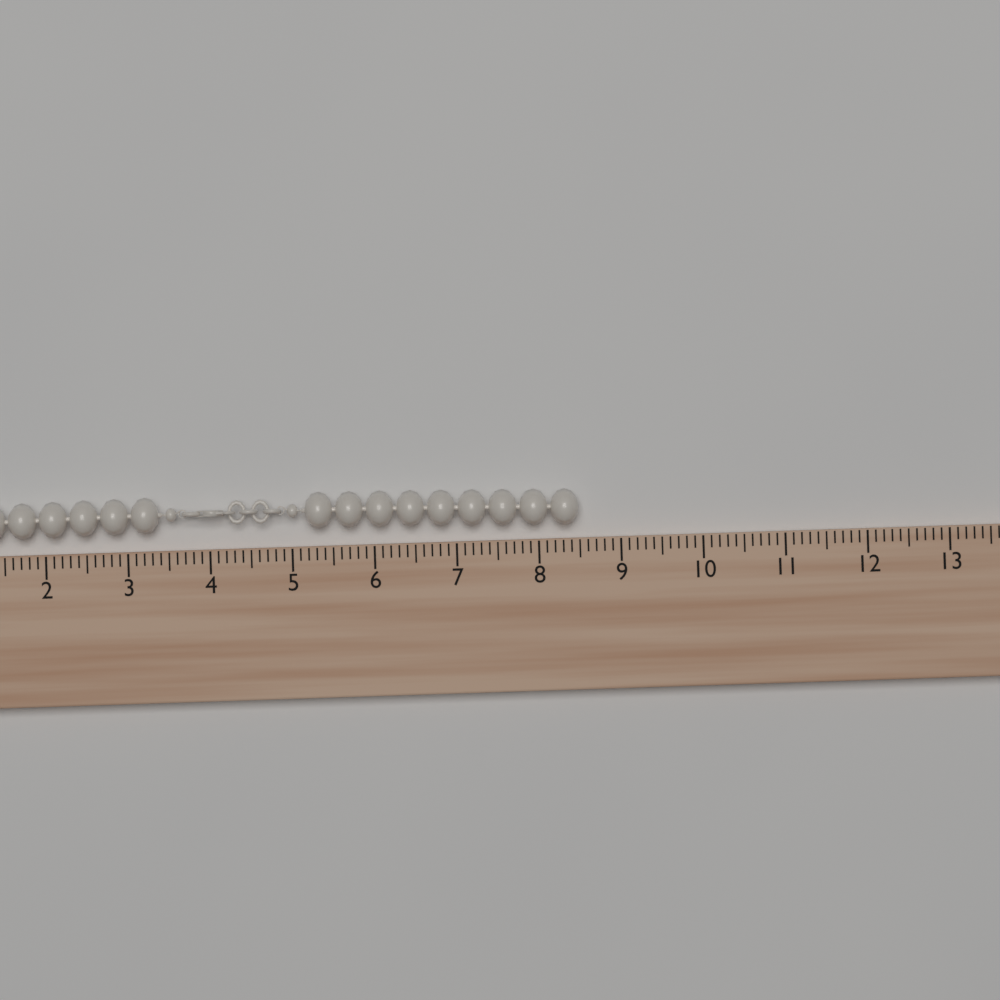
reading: 8.5 (no unit)
